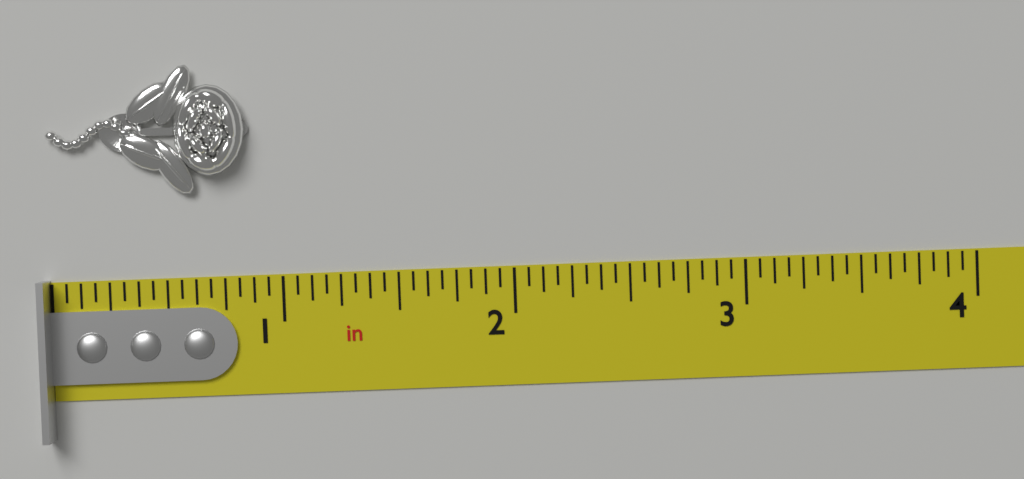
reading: 0.8750 in
